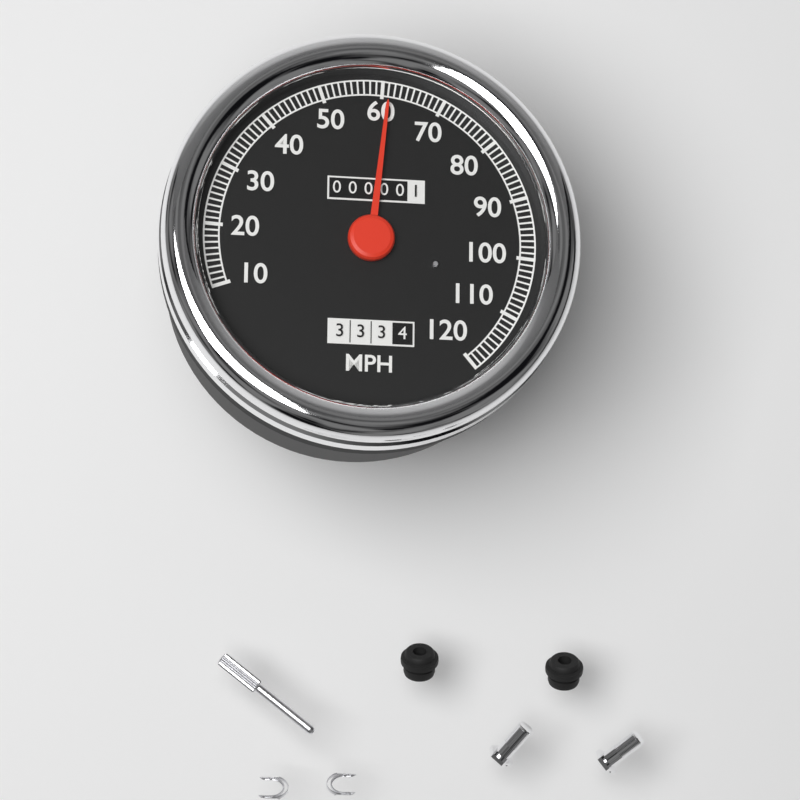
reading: 61 MPH
